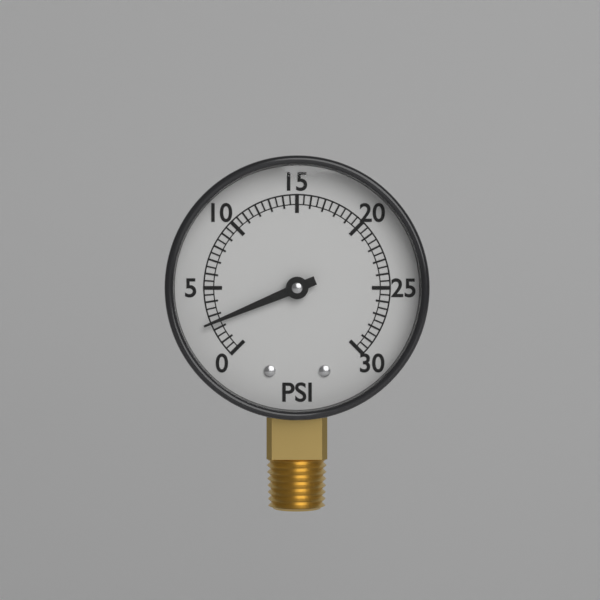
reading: 2.5 psi
